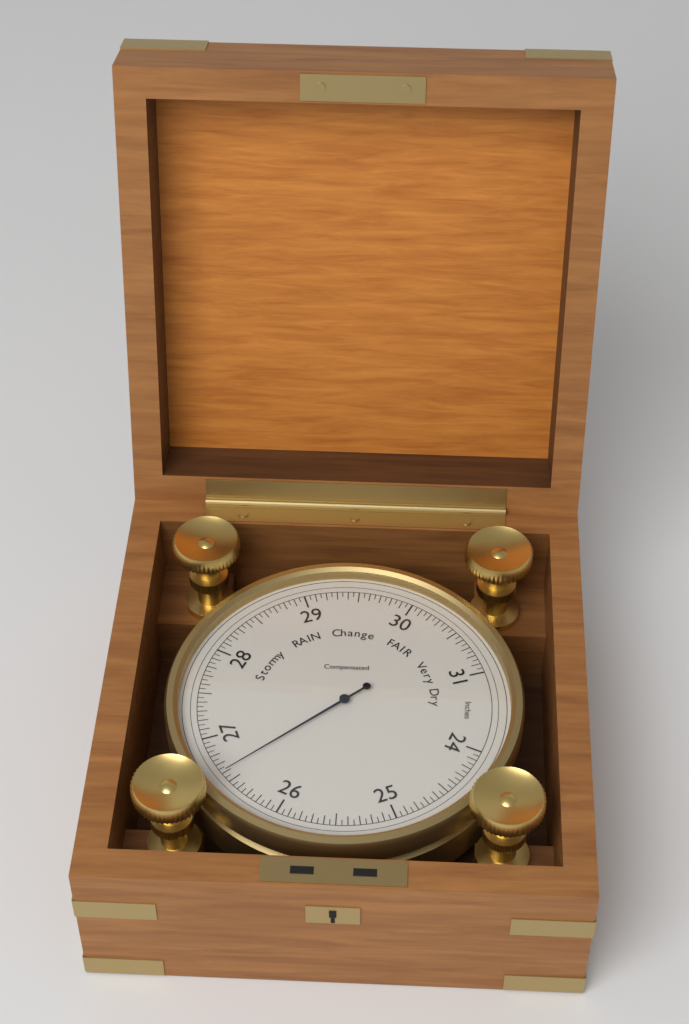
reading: 26.60 inHg
